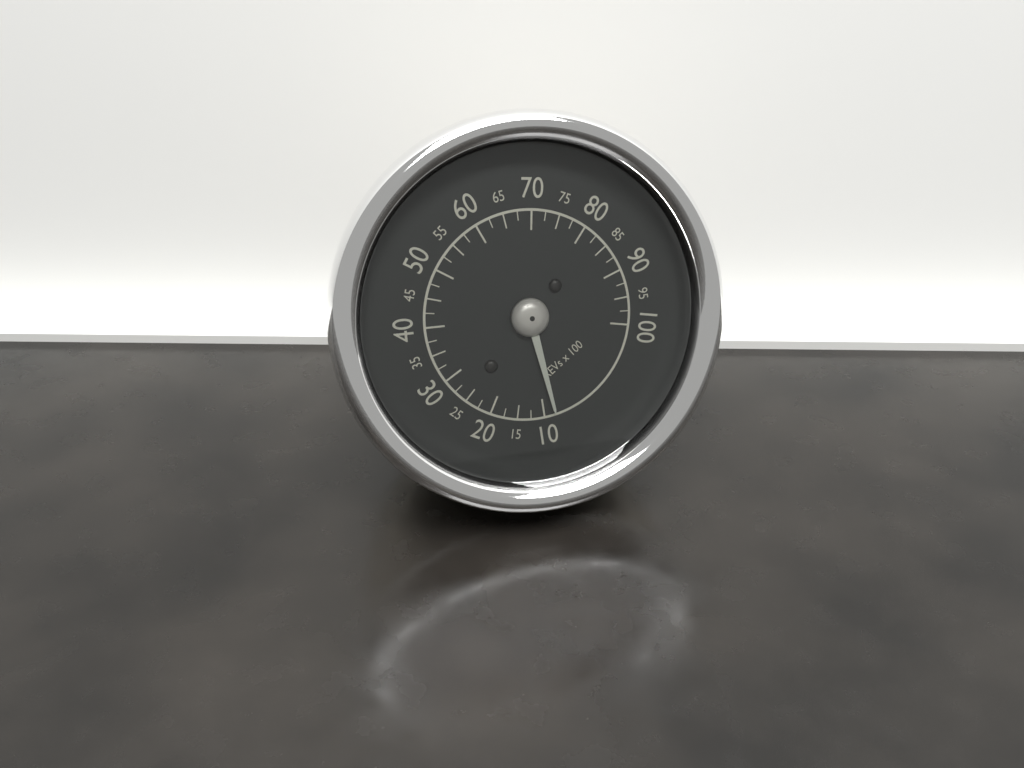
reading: 800 rpm
